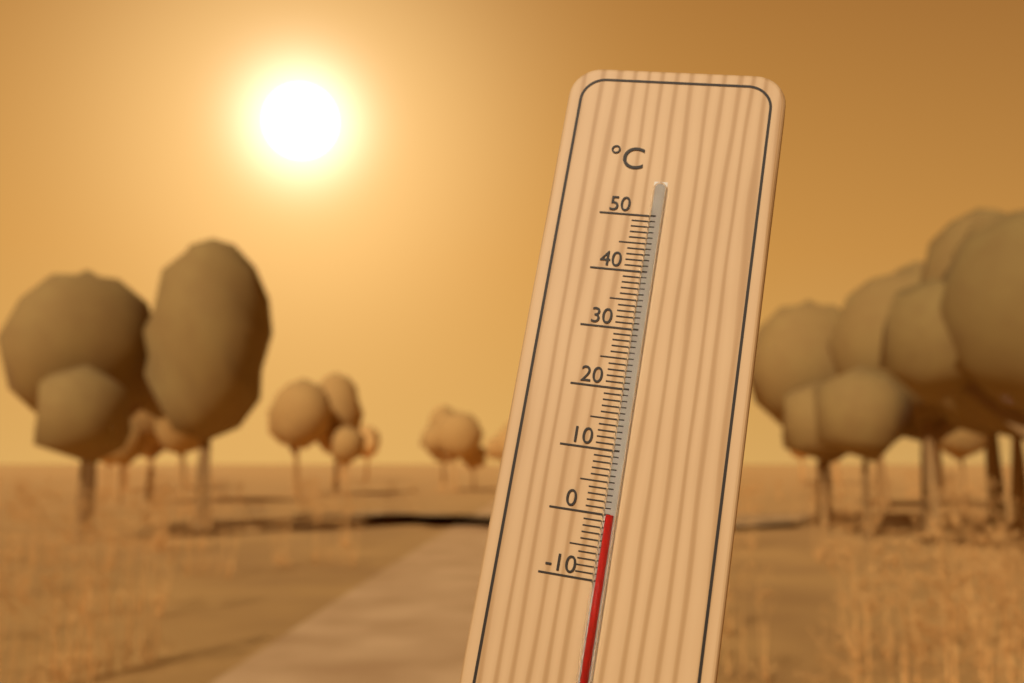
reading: 0 °C
